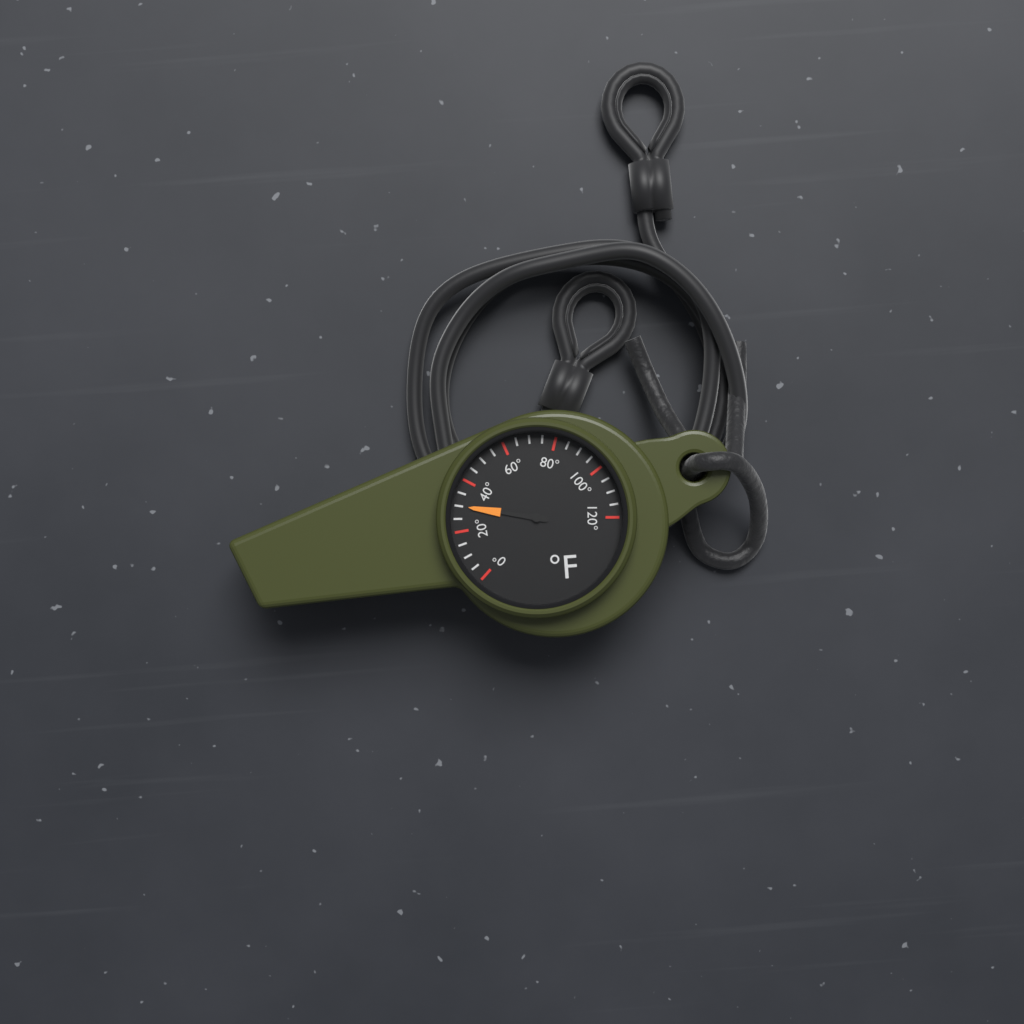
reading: 30 °F
